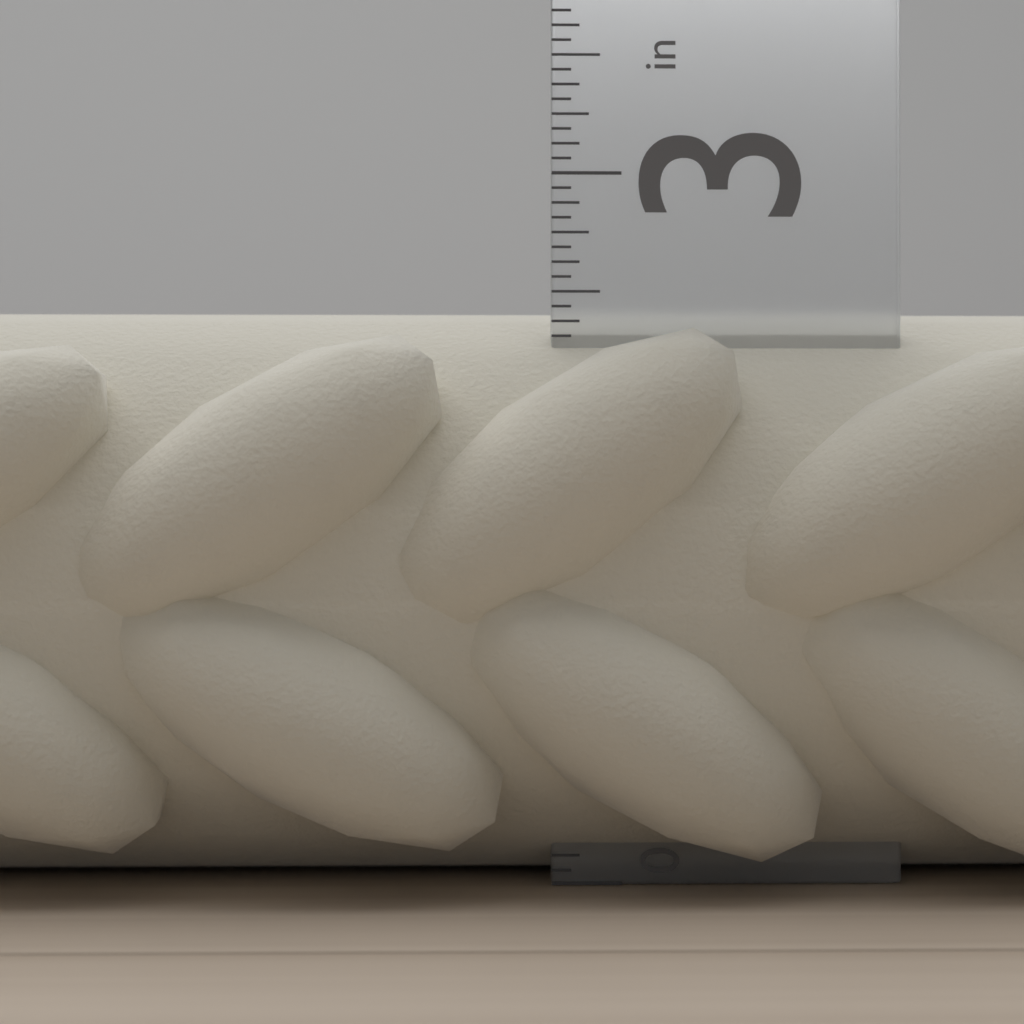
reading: 2.4375 in
